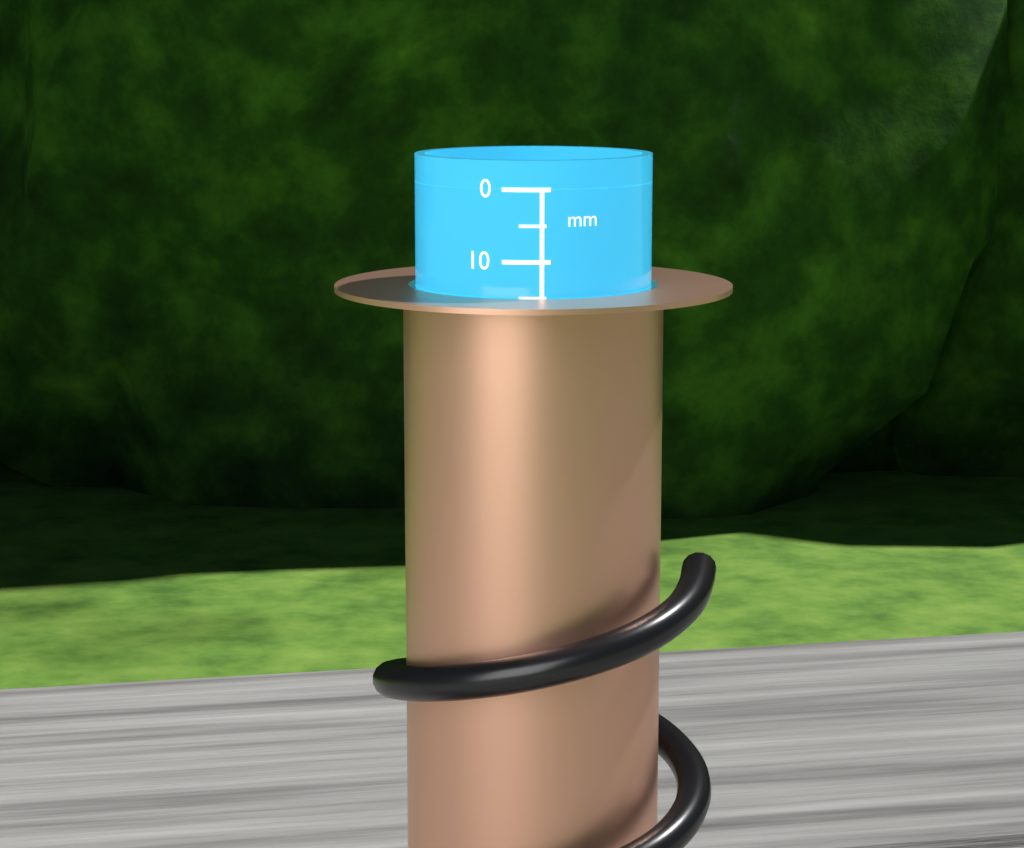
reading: 15 mm
